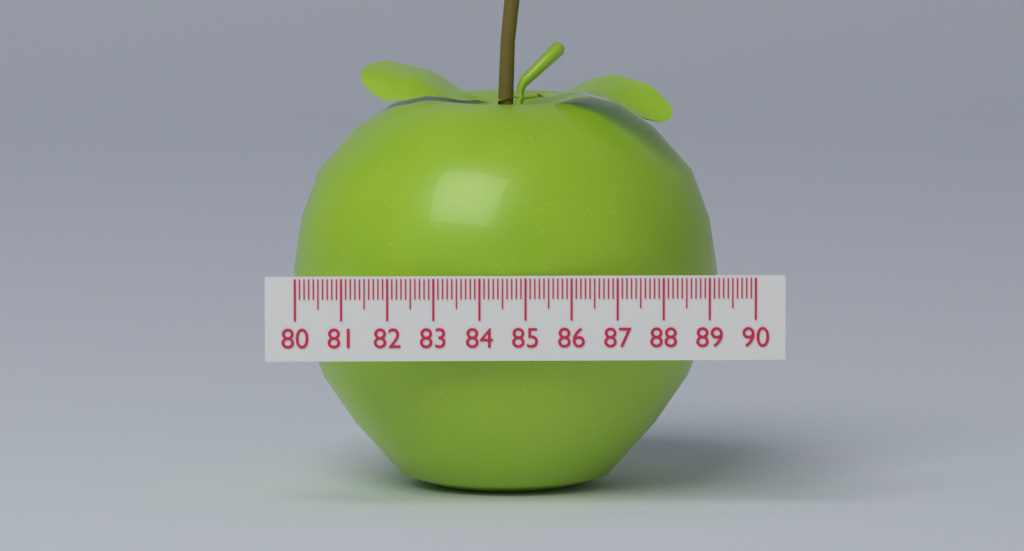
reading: 89.4 (no unit)
